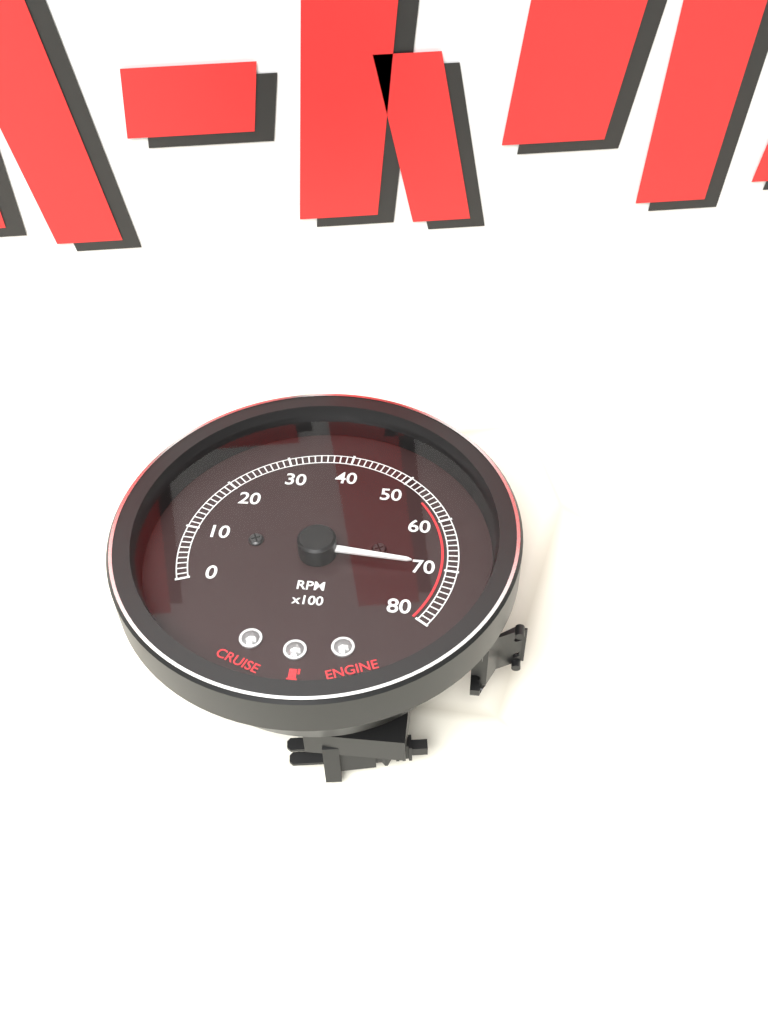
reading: 7000 RPM
